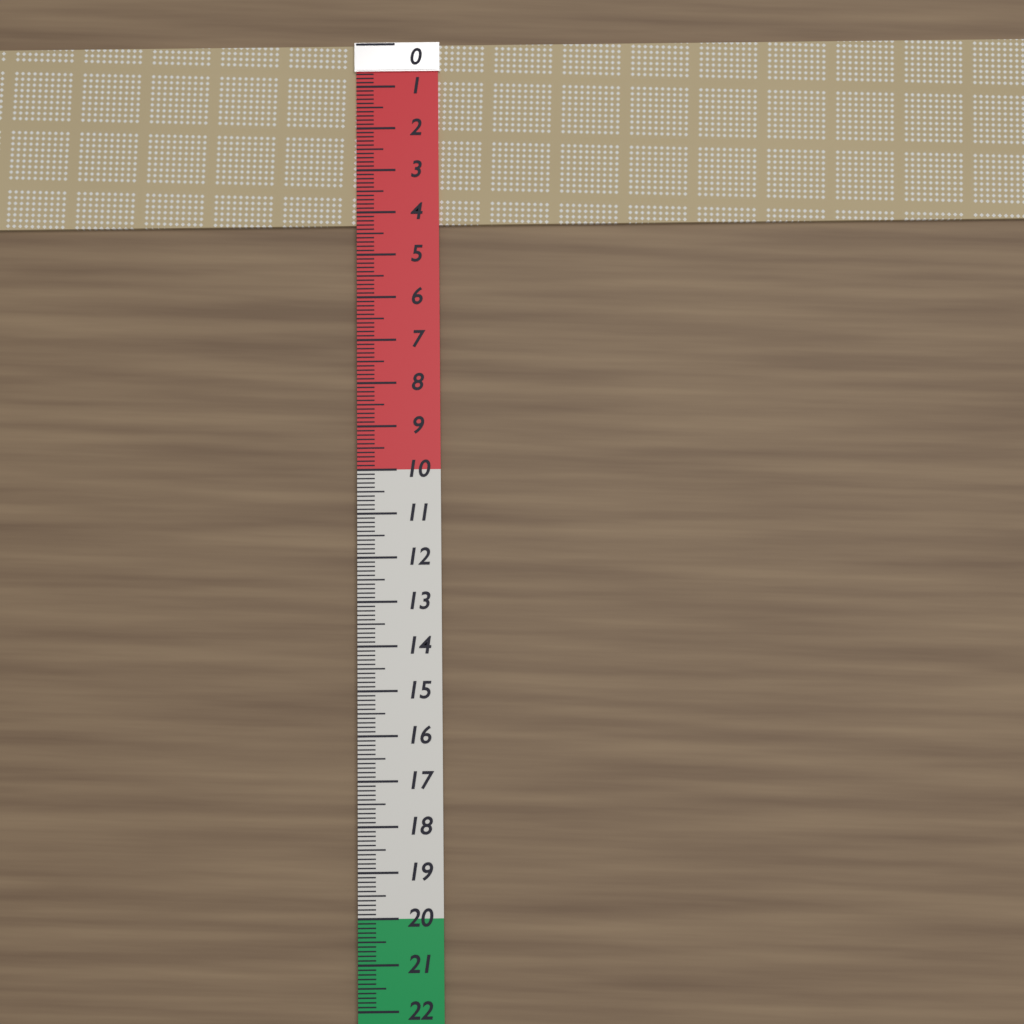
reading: 4.3 (no unit)
